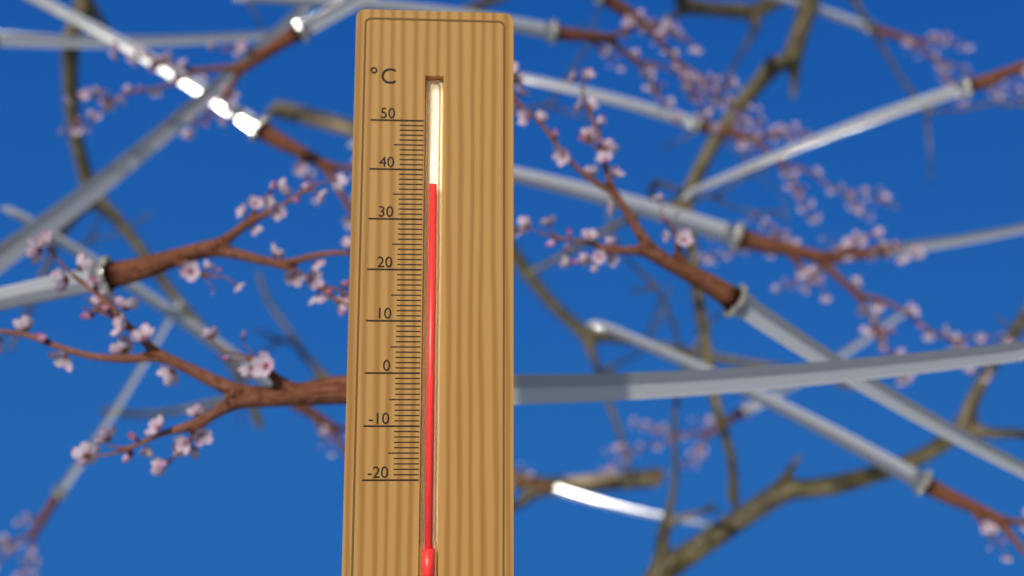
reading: 37 °C
